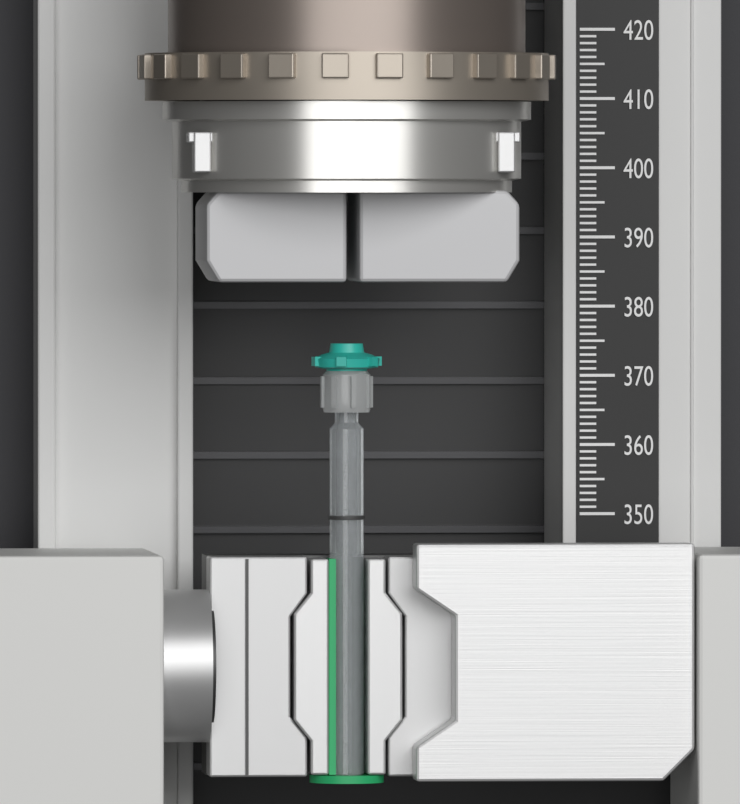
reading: 375 (no unit)
